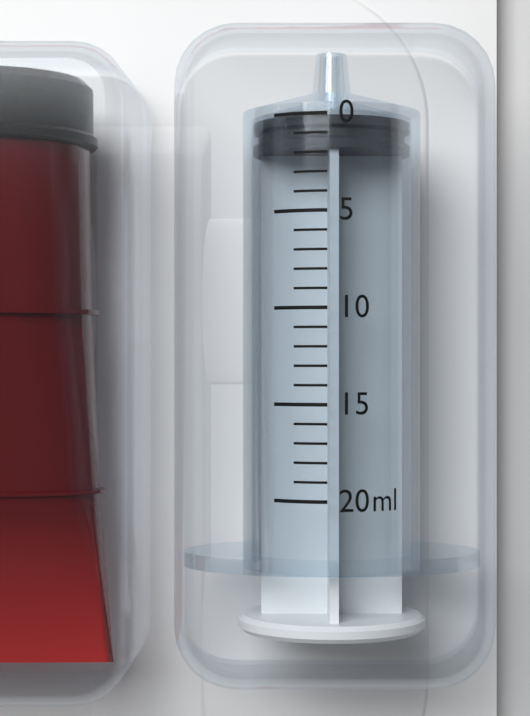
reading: 0 ml
